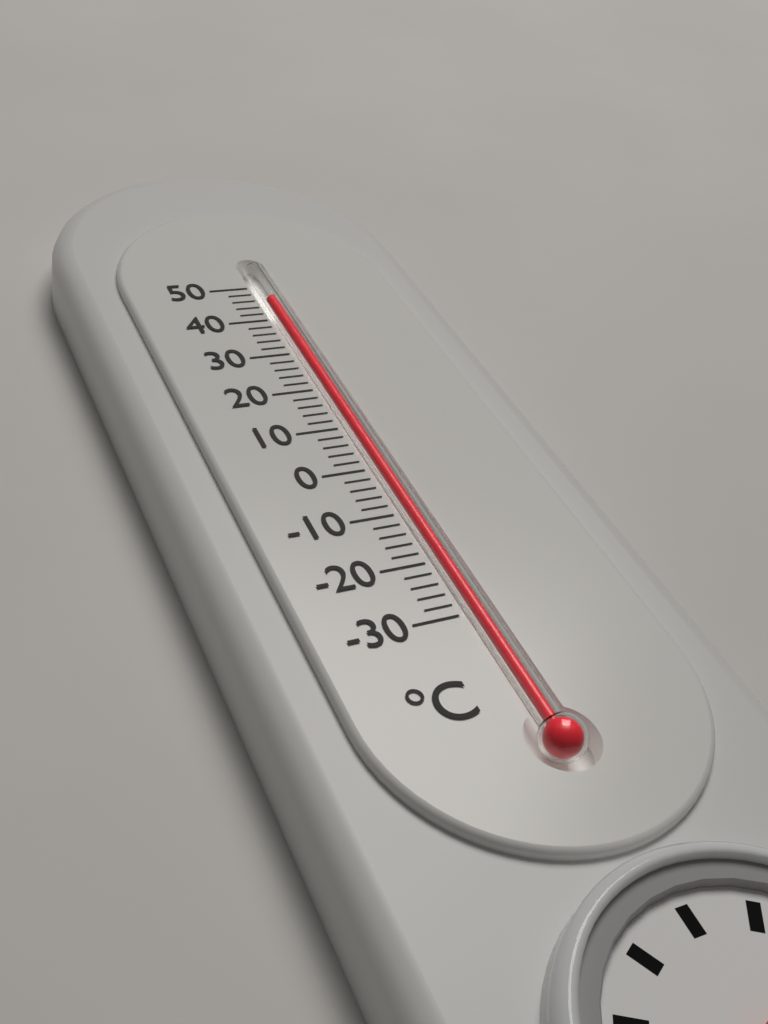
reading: 46 °C
